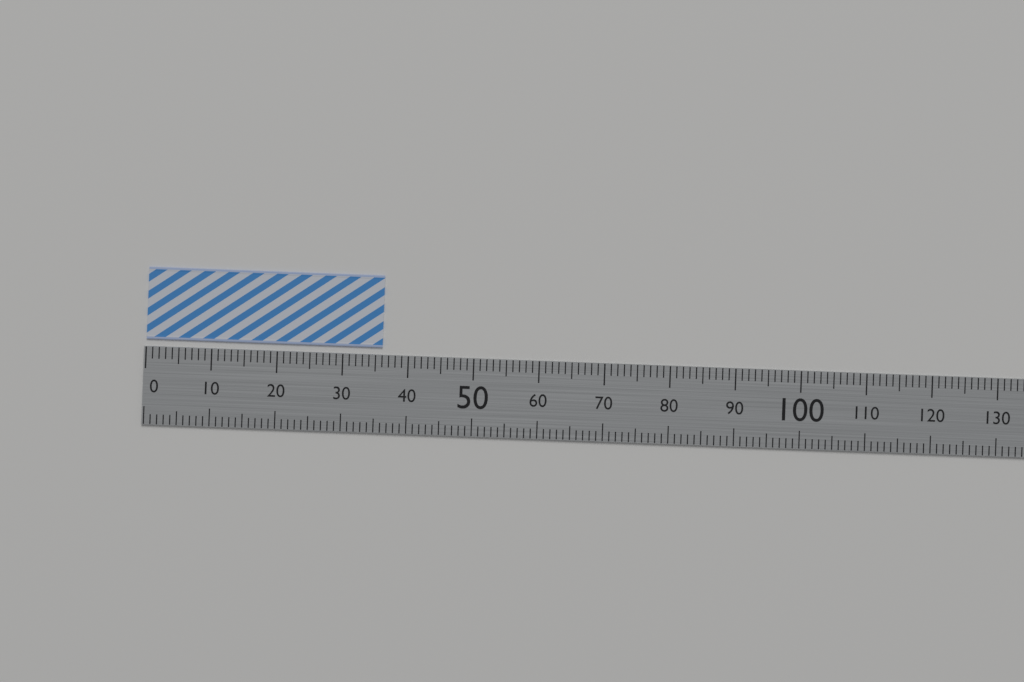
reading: 36 (no unit)
